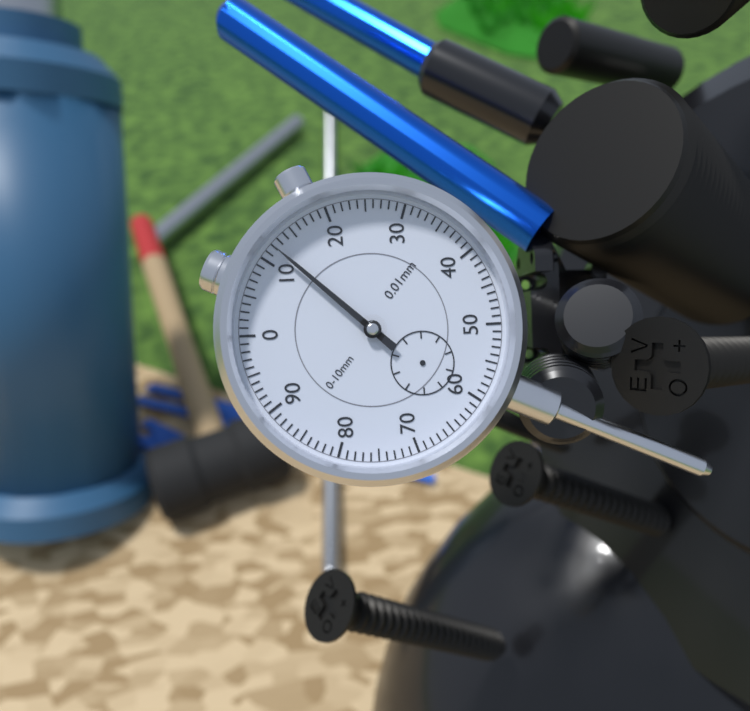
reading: 0.12 mm
